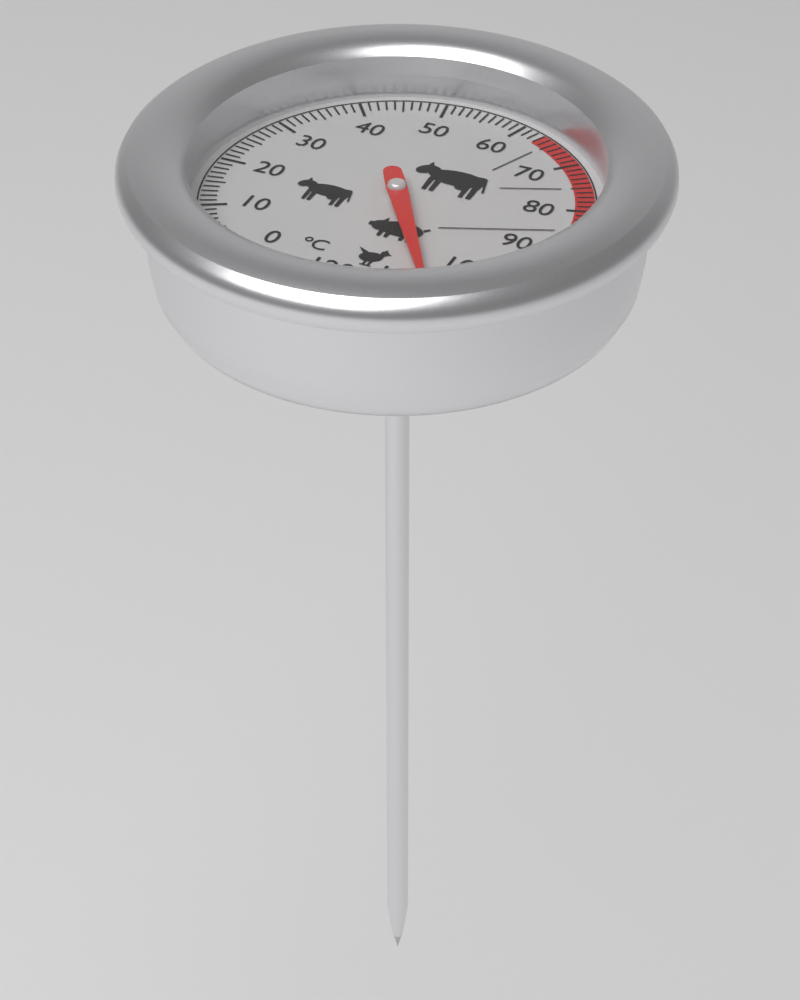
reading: 107 °C
